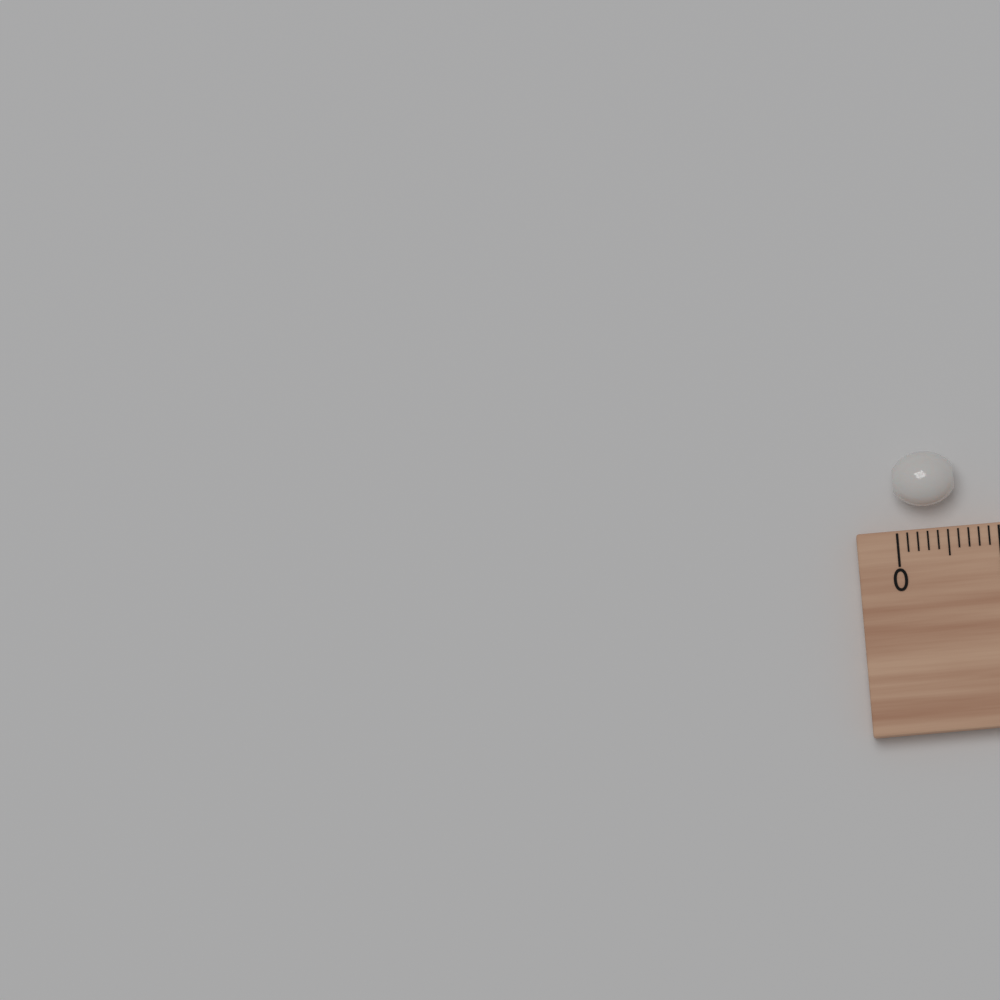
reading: 0.6 cm
